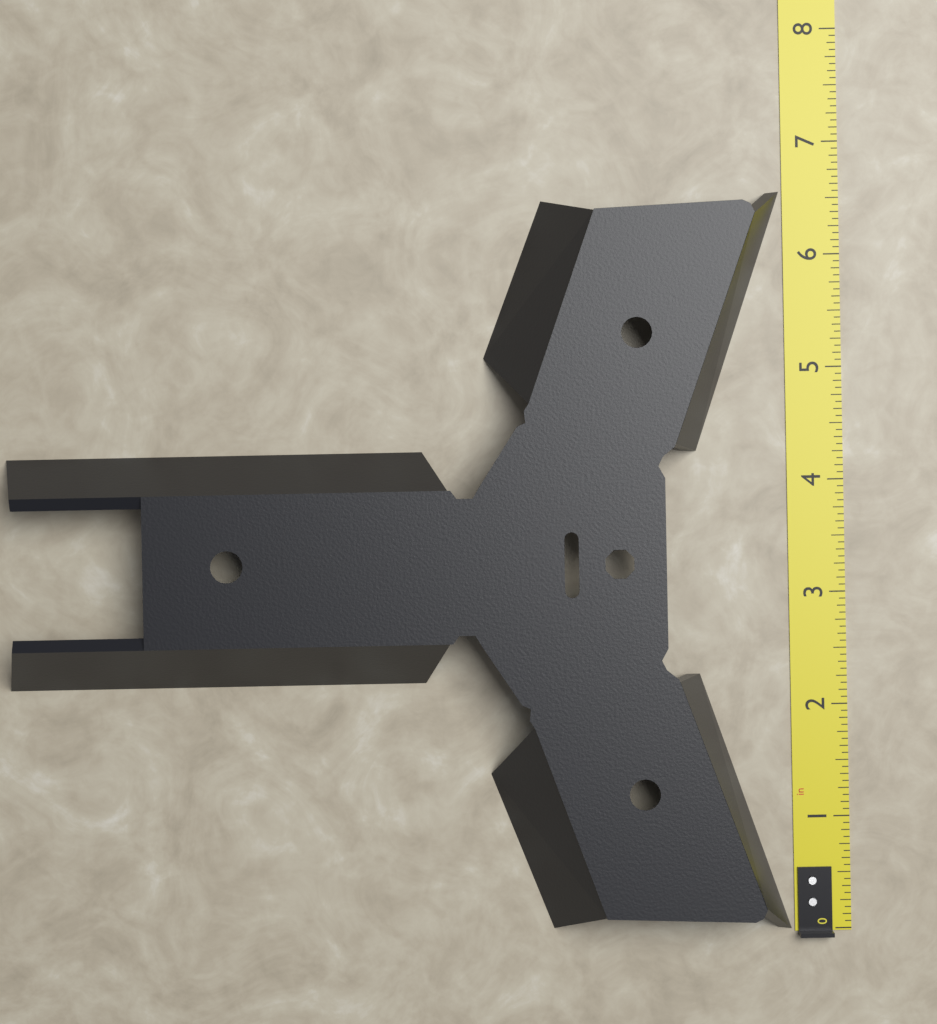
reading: 6.5625 in
